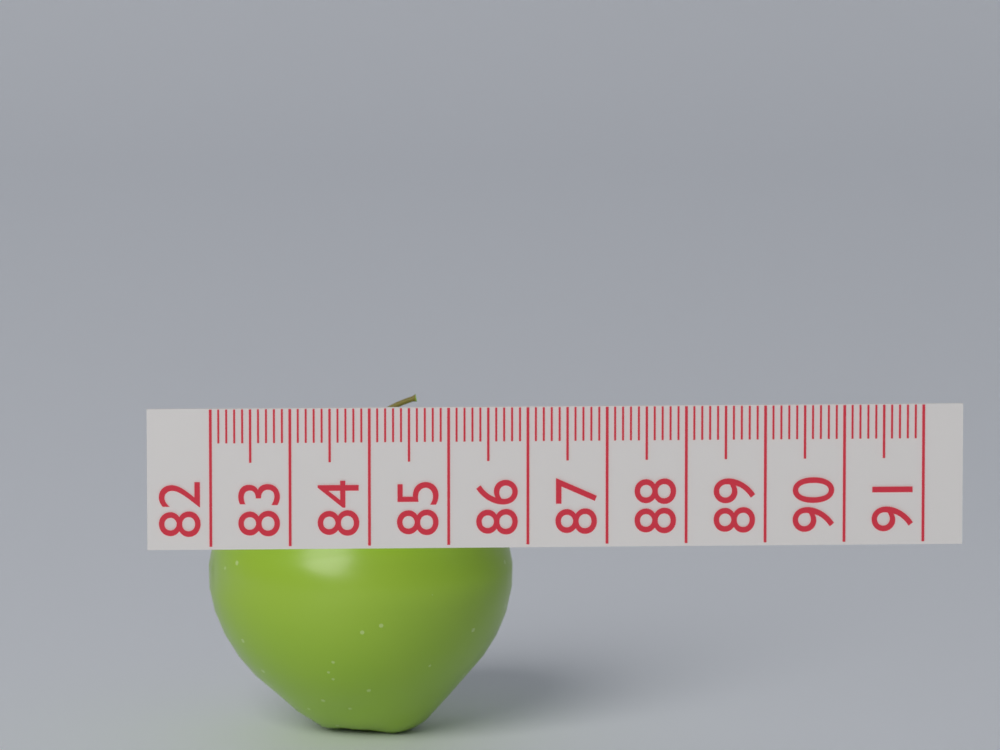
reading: 85.9 (no unit)
